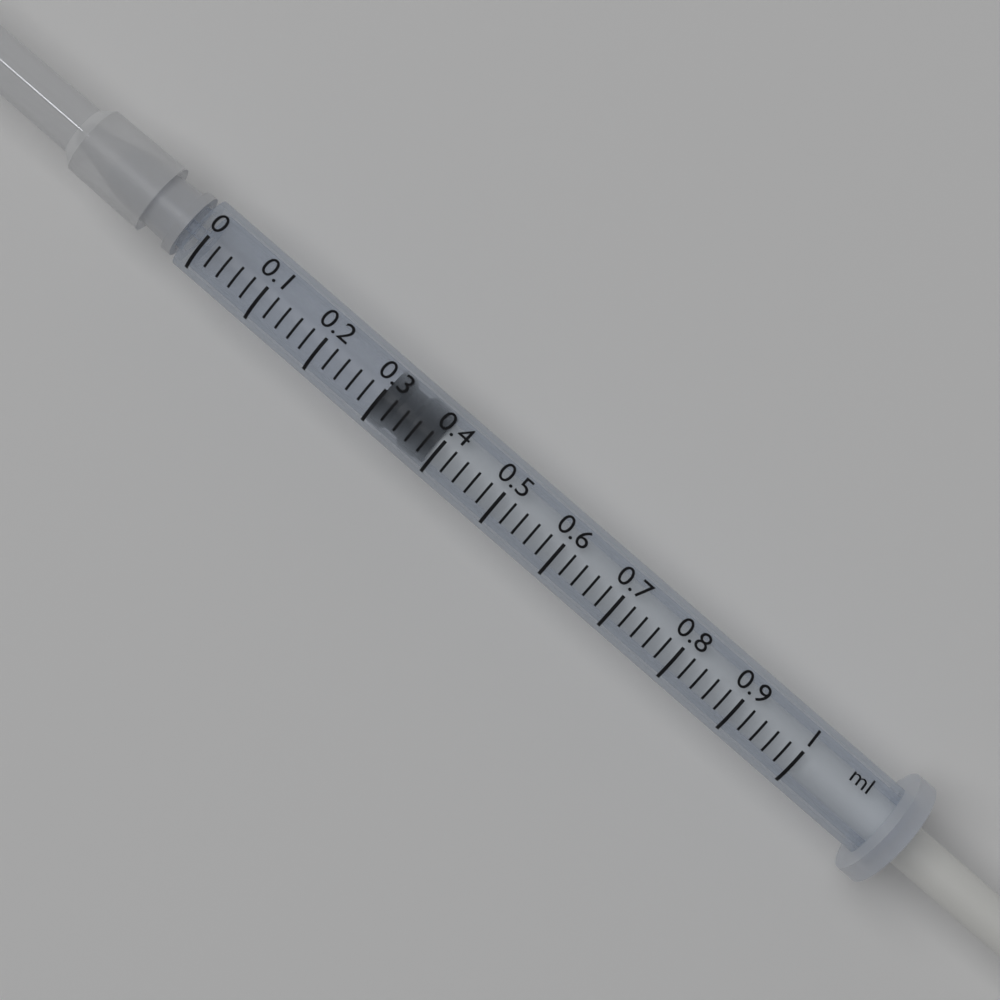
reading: 0.30 ml
